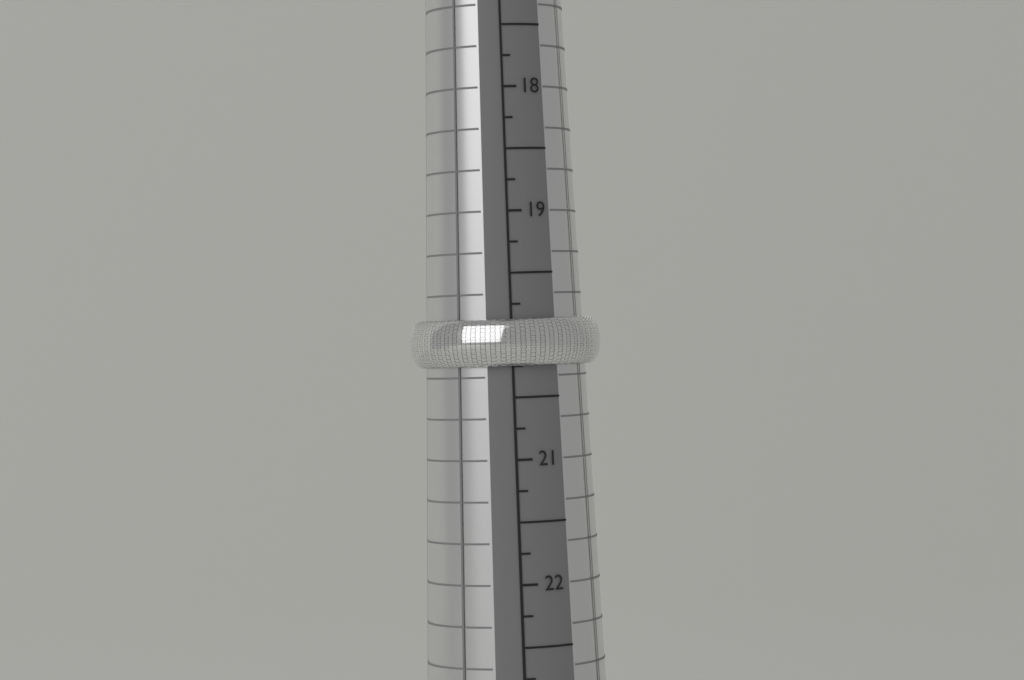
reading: 20.25 mm
